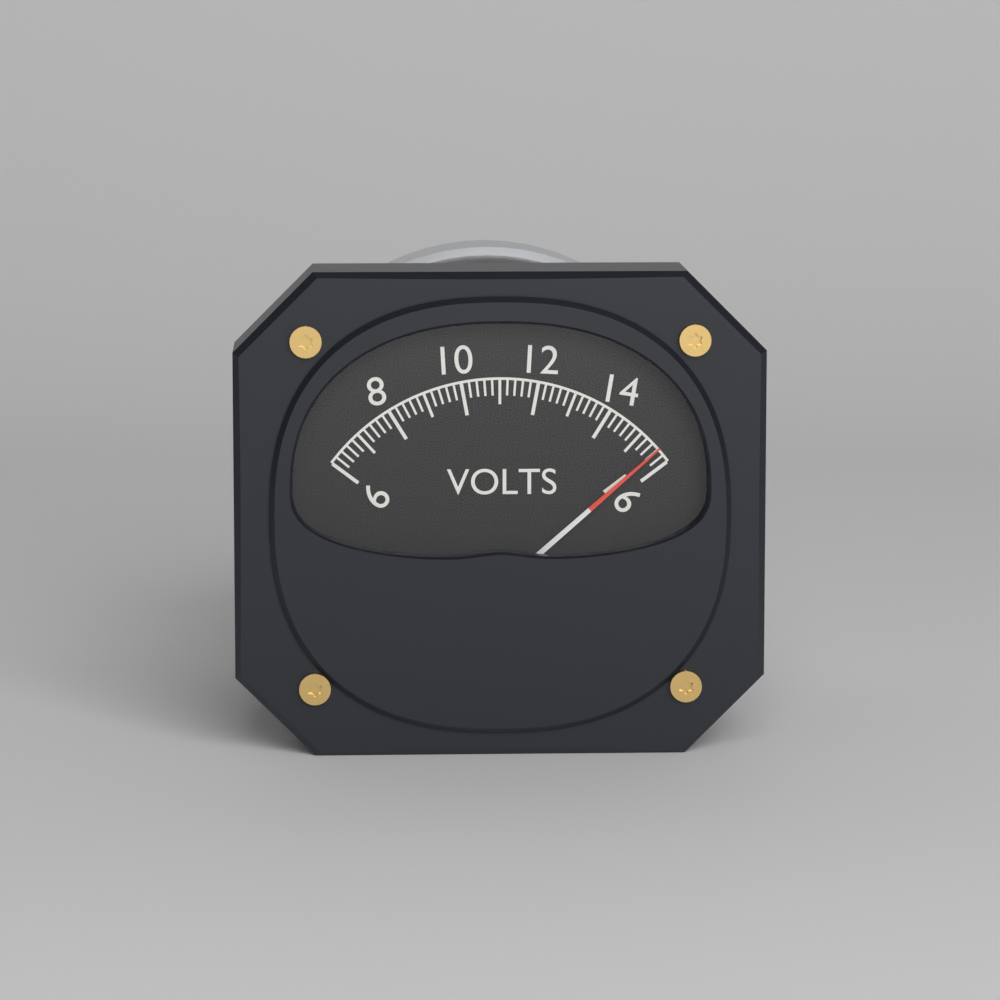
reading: 15.6 V
